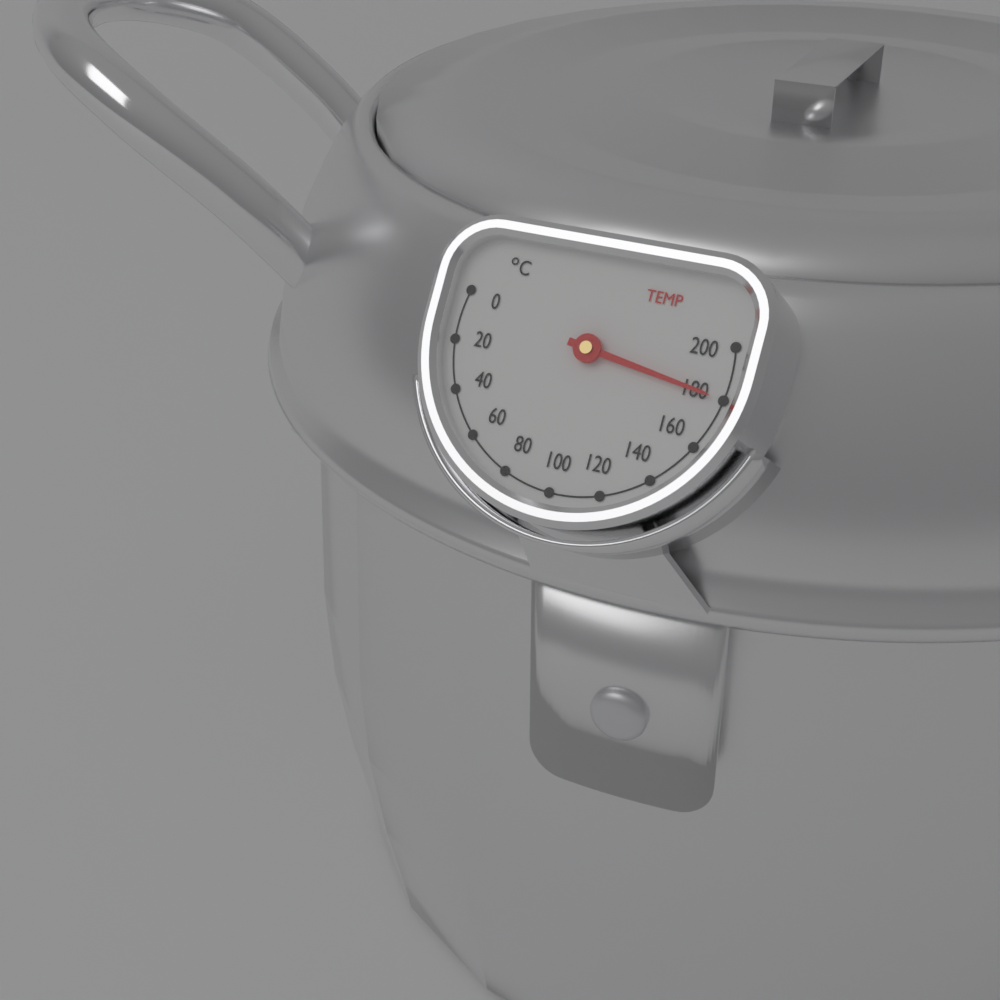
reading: 180 °C
